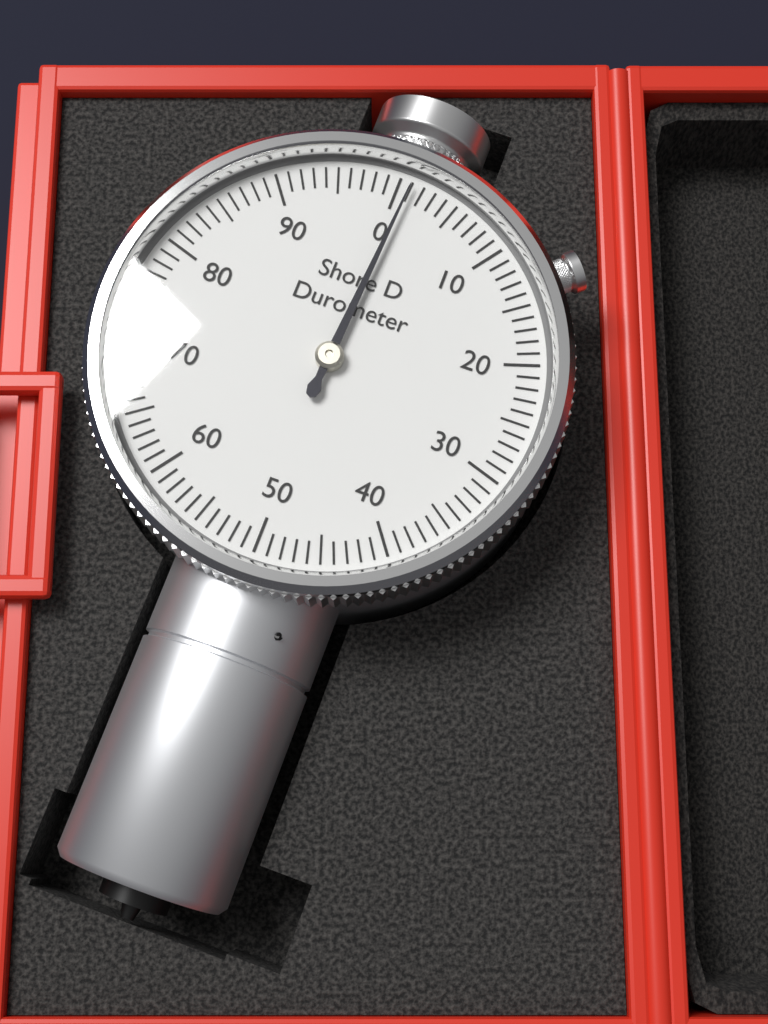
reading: 1 Shore D
